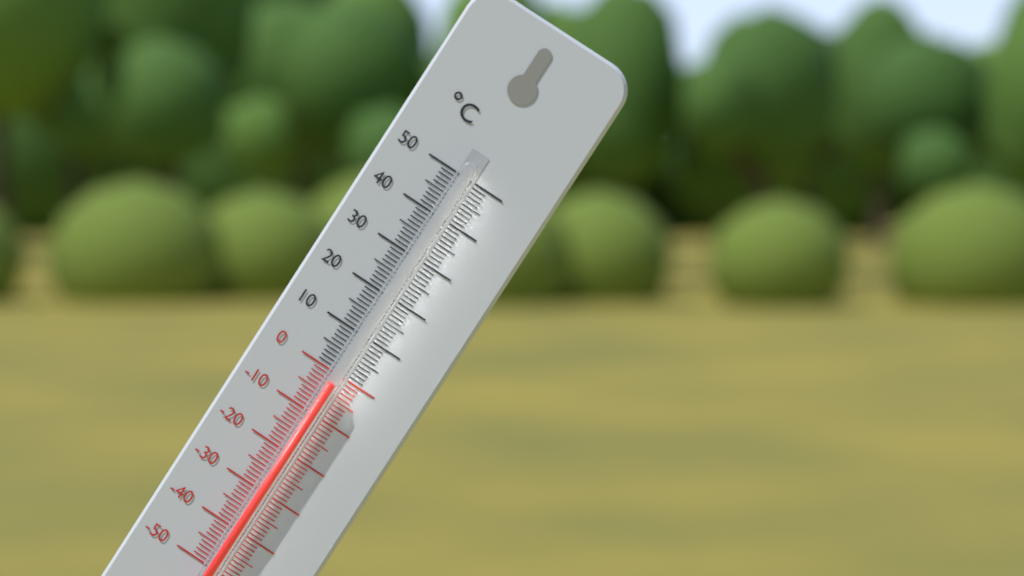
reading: -2 °C
